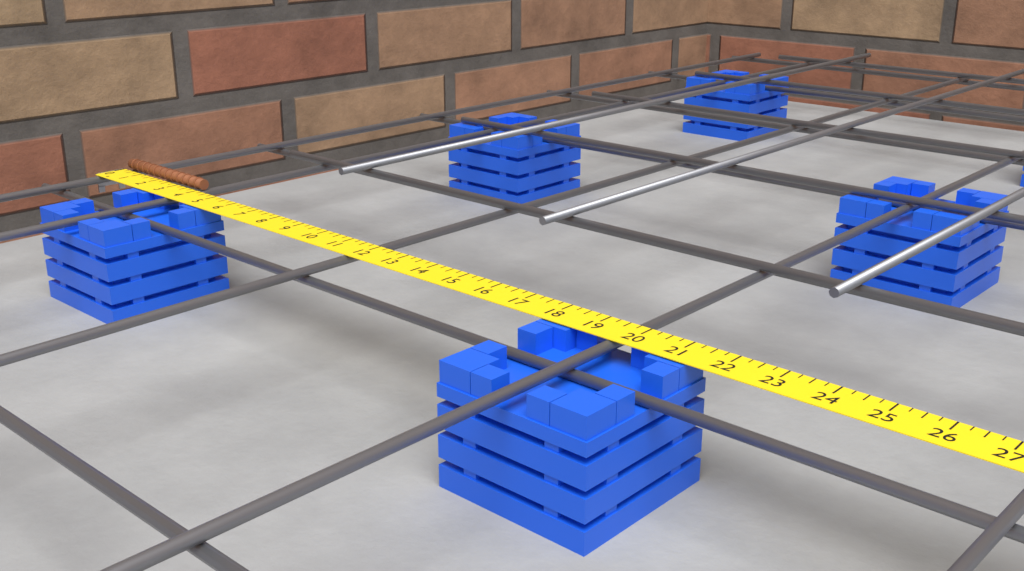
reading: 4.00 in
